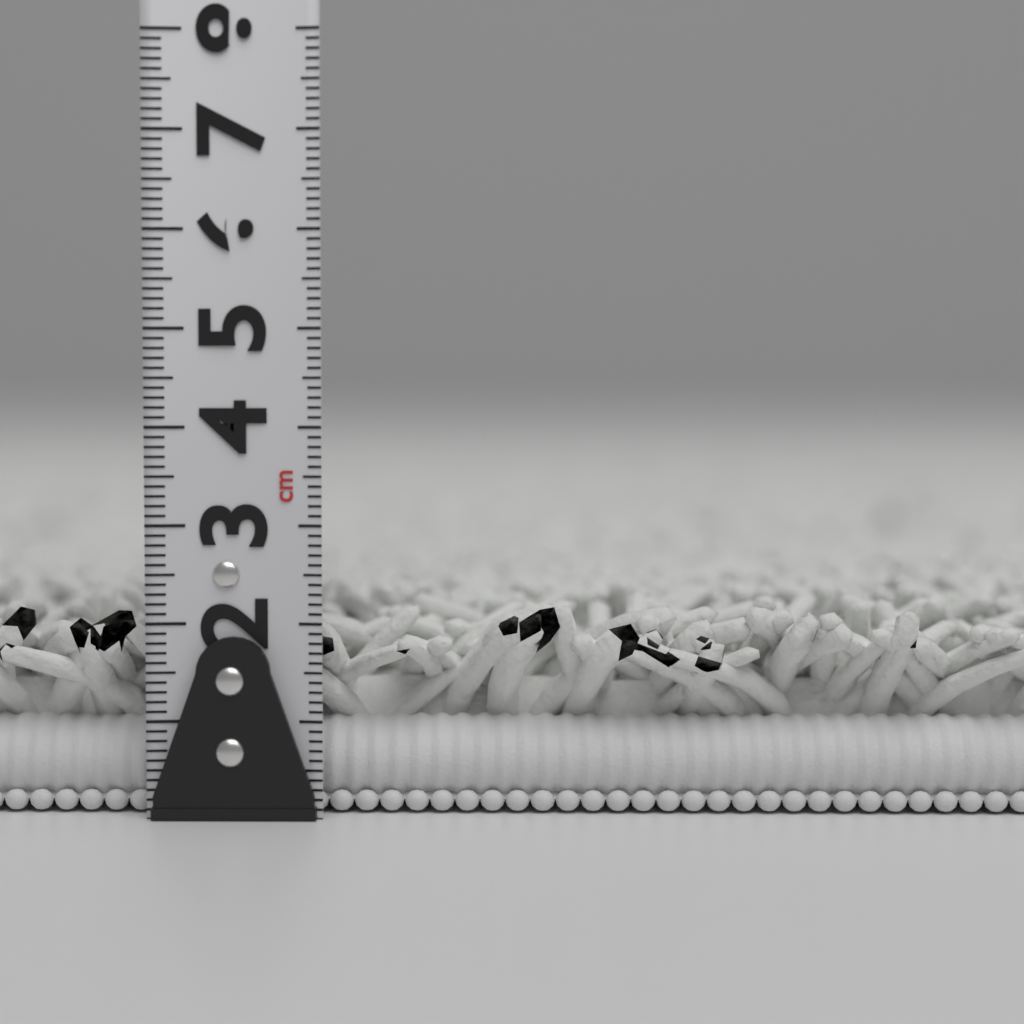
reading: 2.2 cm
